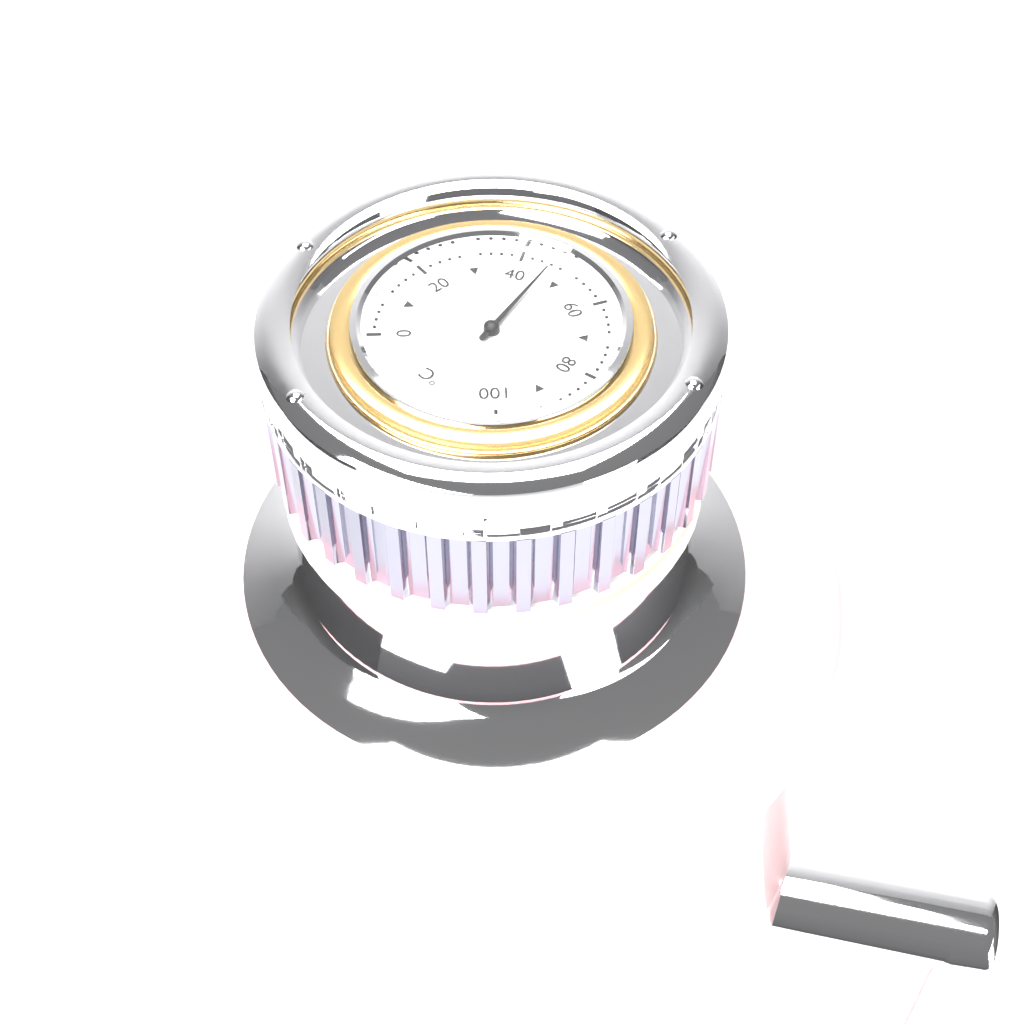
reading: 46 °C
